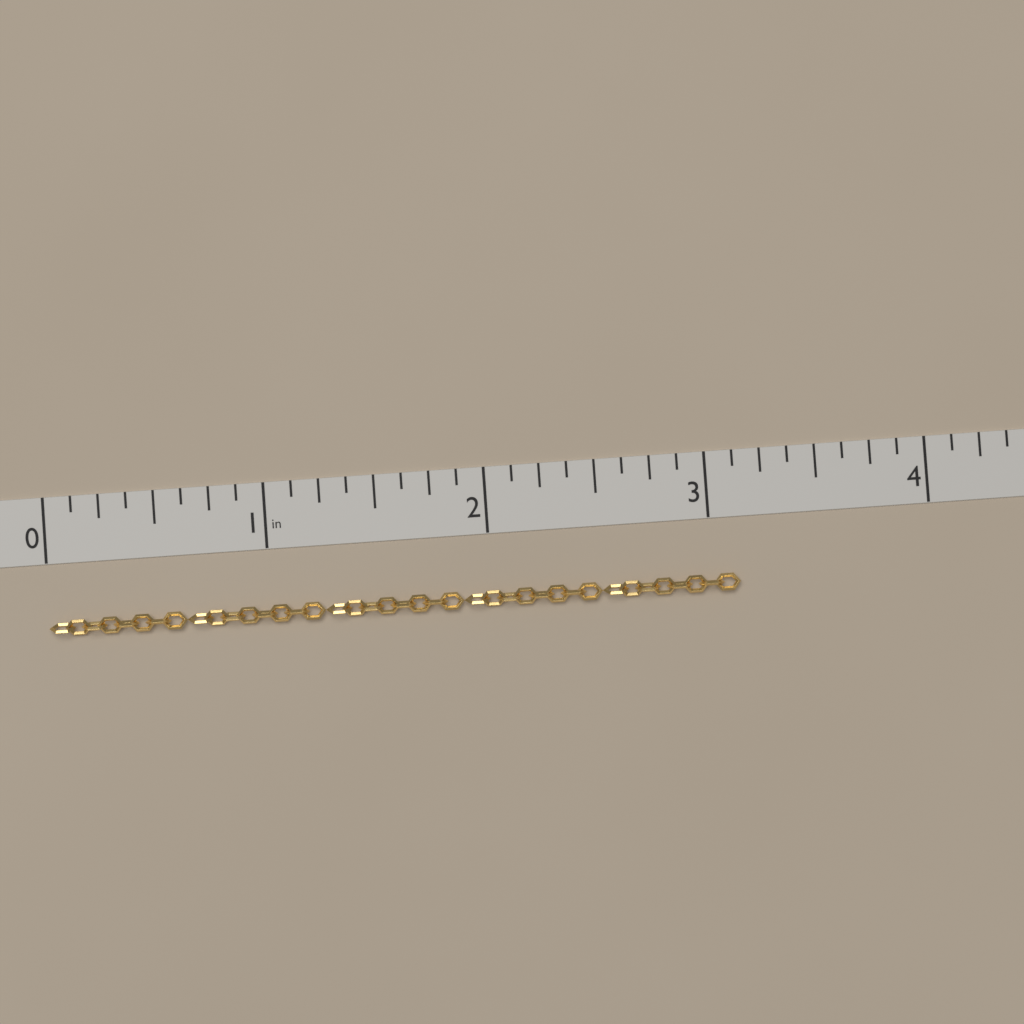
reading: 3.125 in
